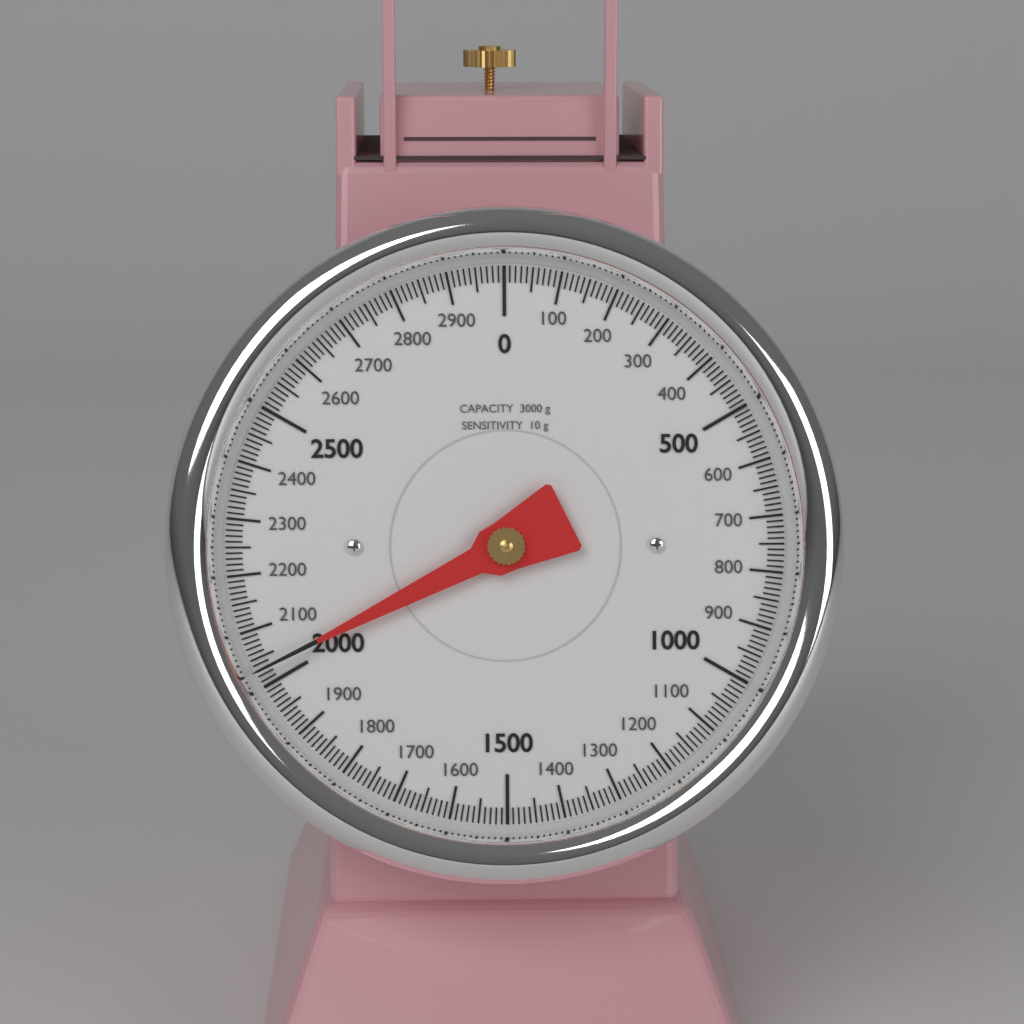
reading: 2030 g
